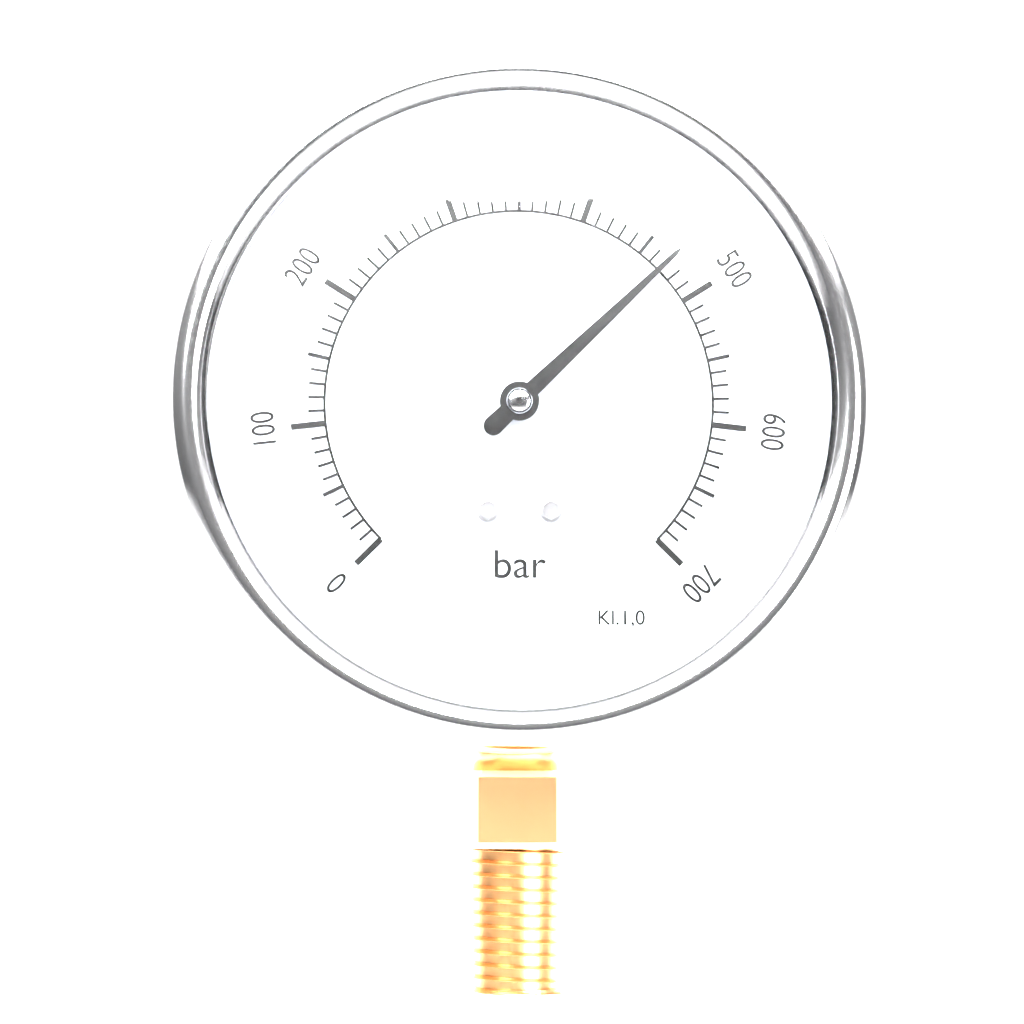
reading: 470 bar
